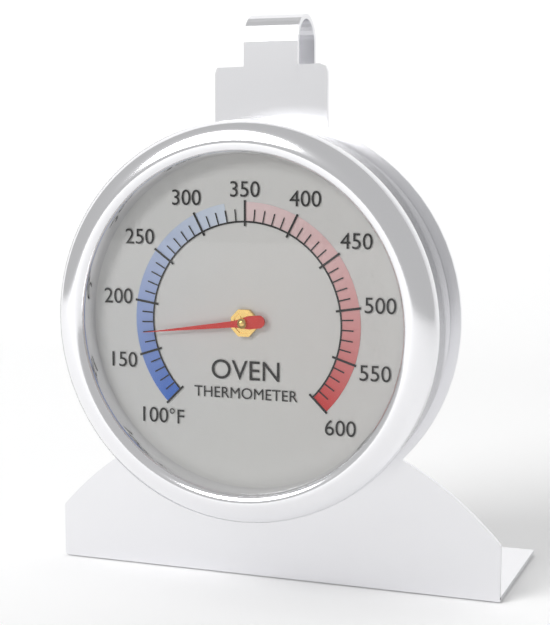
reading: 170 °F
